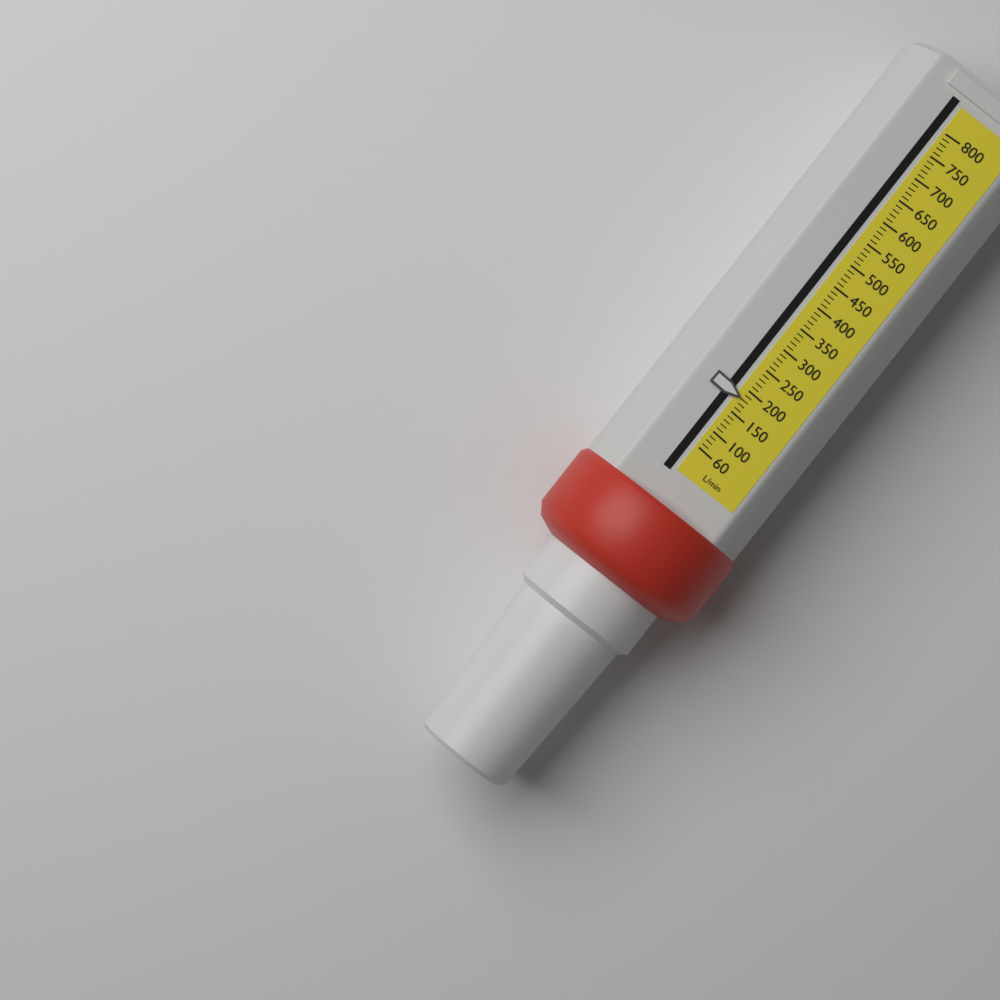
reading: 180 L/min
